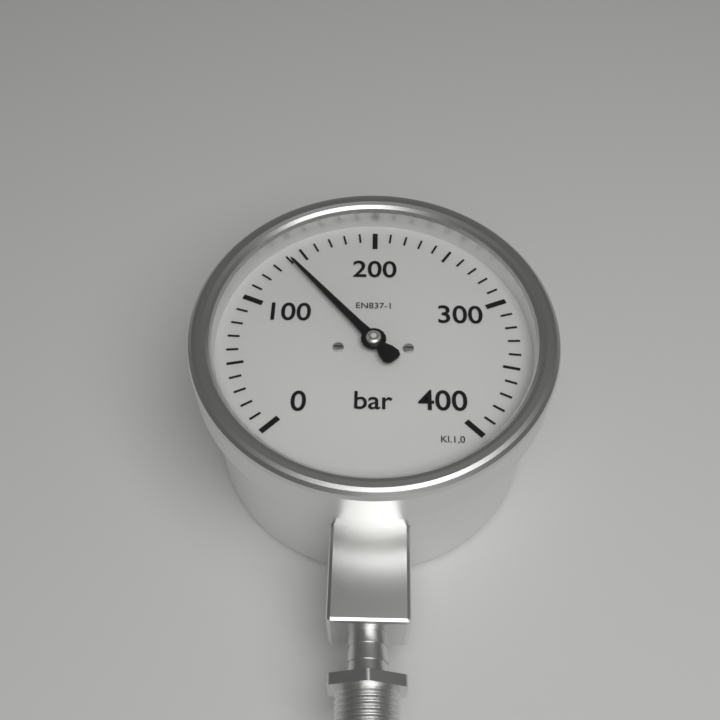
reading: 140 bar
